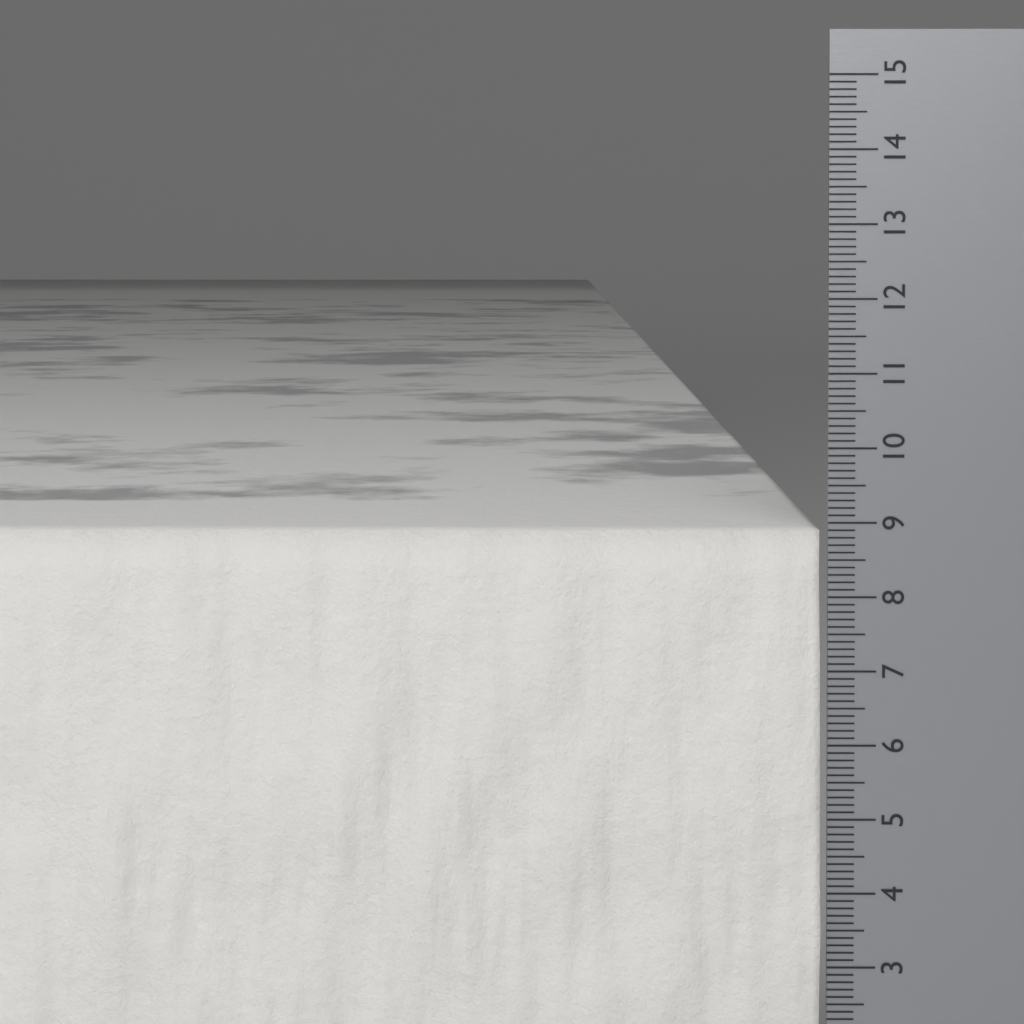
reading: 8.9 cm
